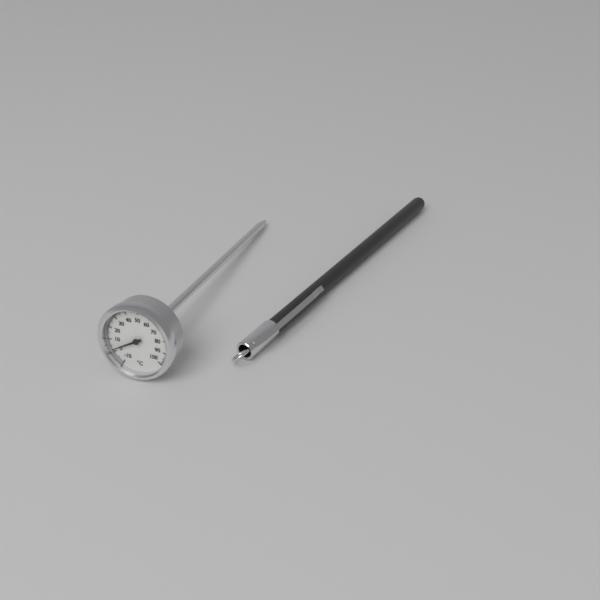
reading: 2 °C
